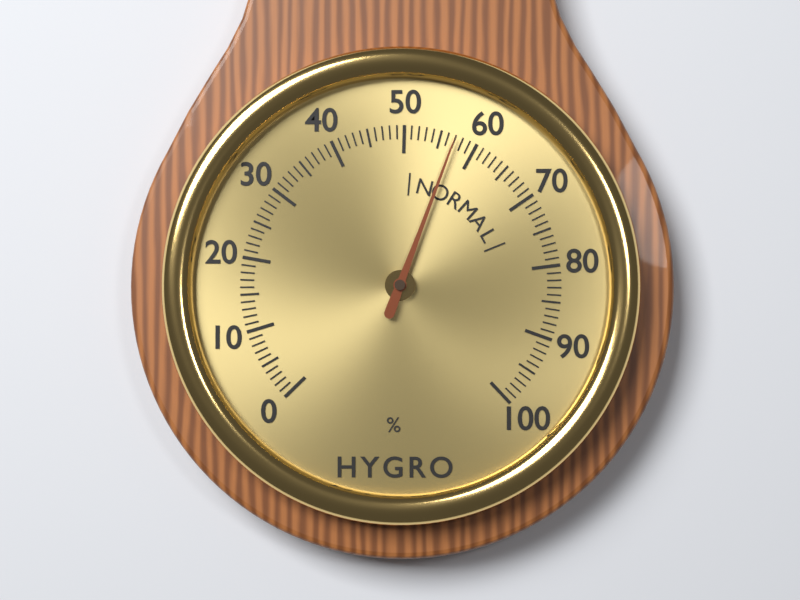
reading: 57 %
